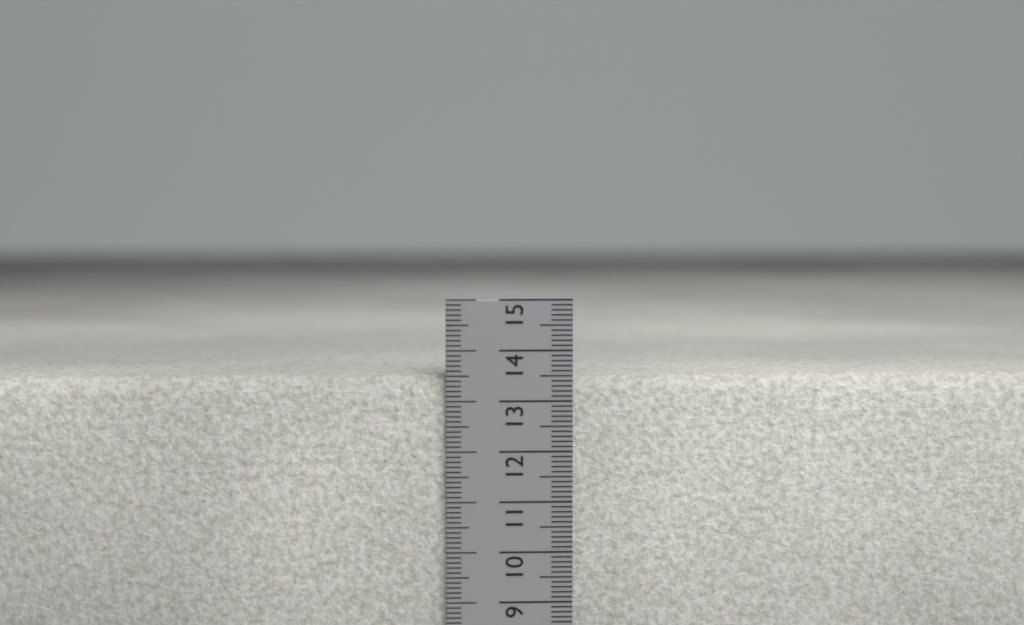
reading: 13.5 cm
